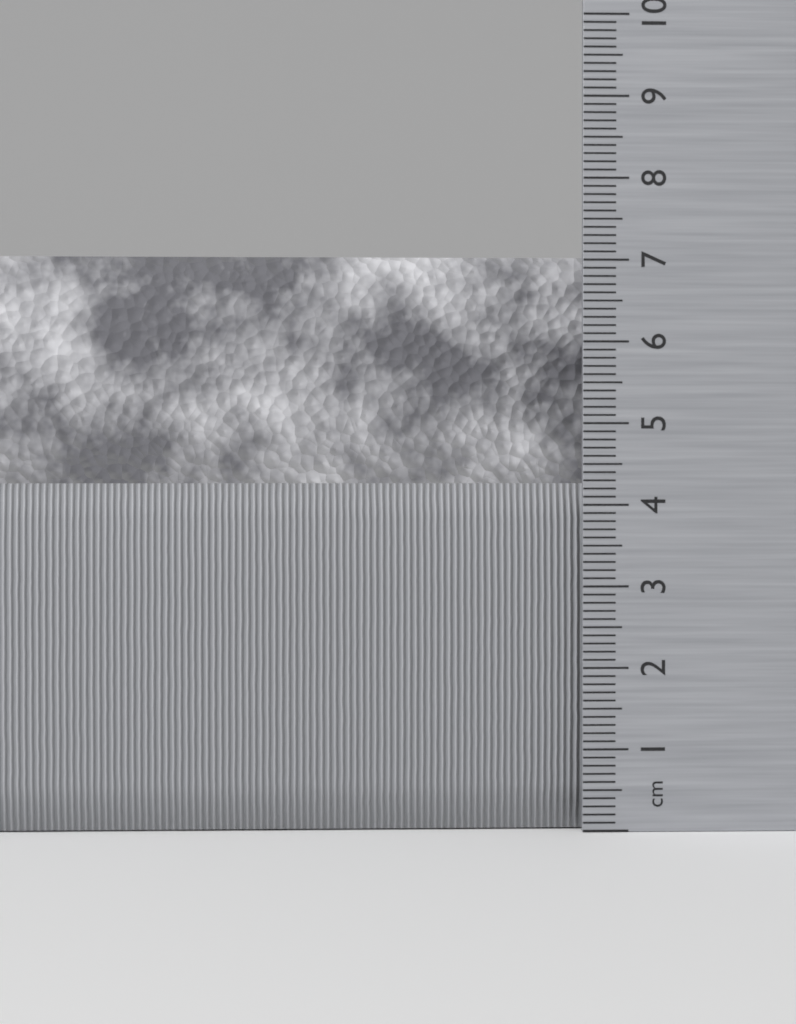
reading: 7.1 cm
